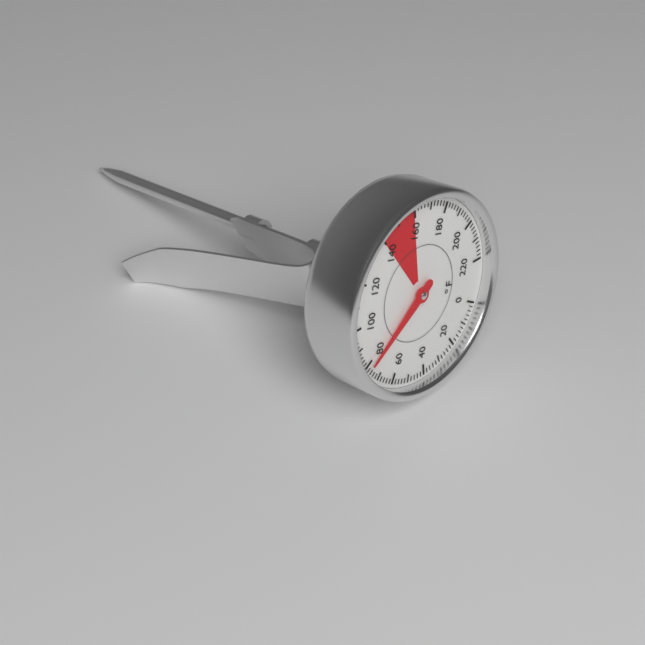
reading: 78 °F
